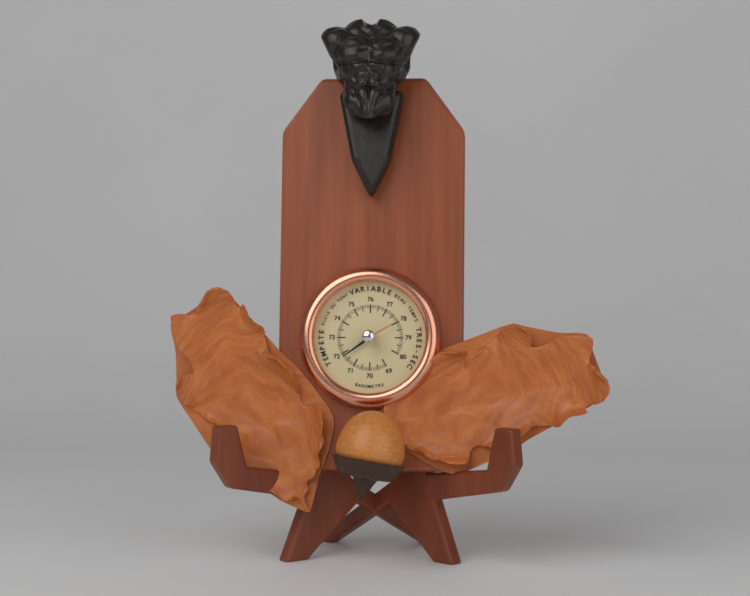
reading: 71.8 (no unit)
